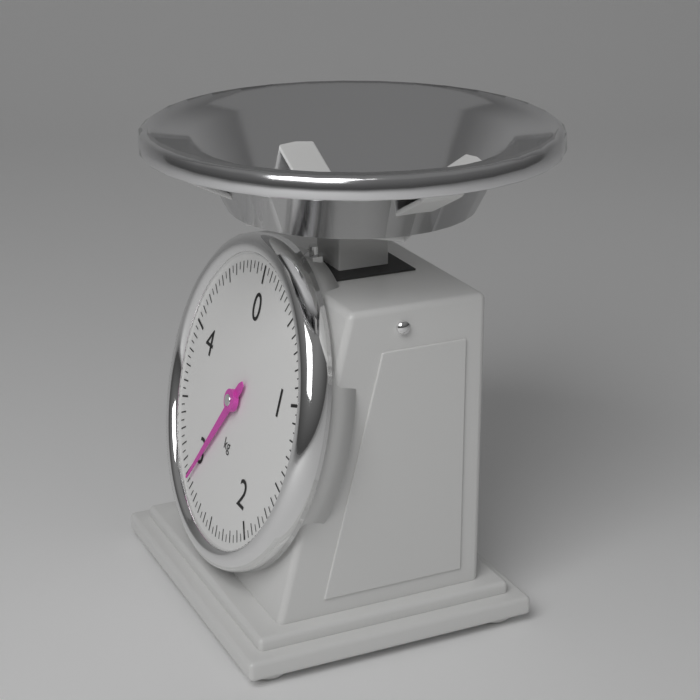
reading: 2.95 kg
